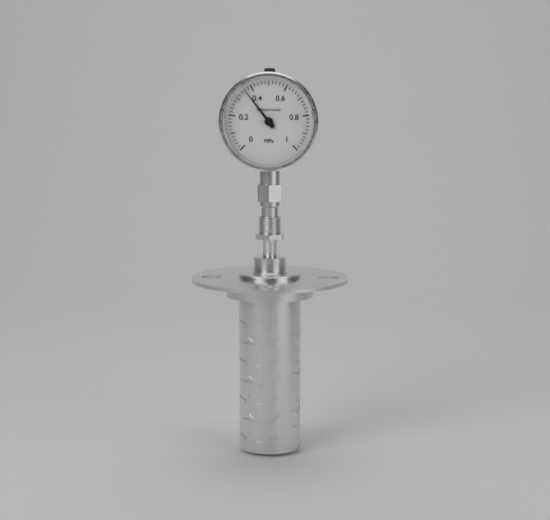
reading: 0.36 MPa
